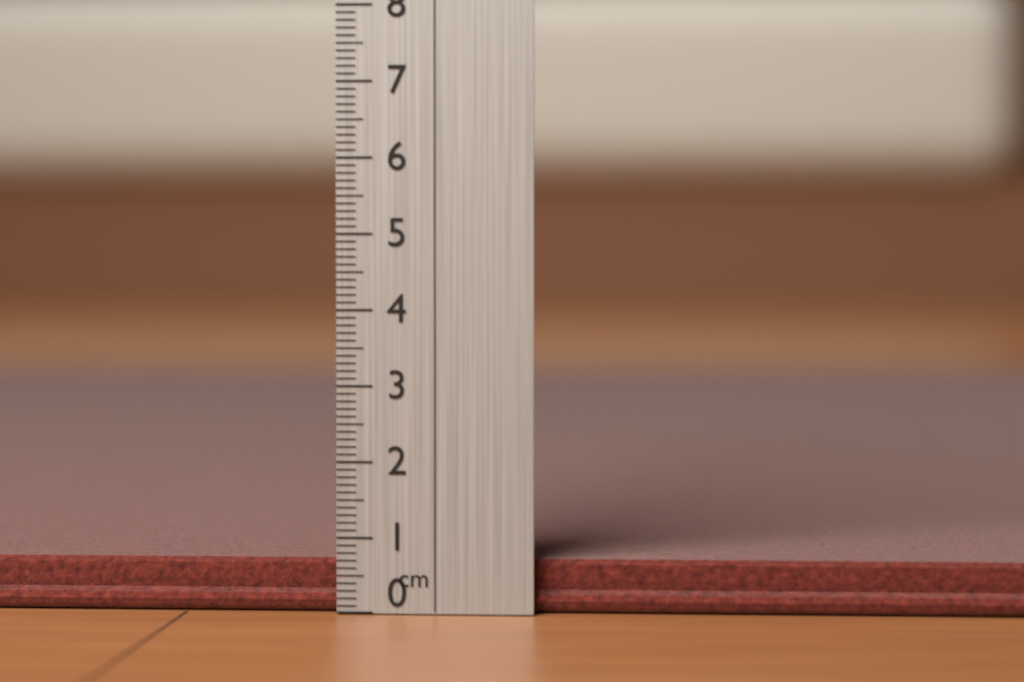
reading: 0.7 cm
